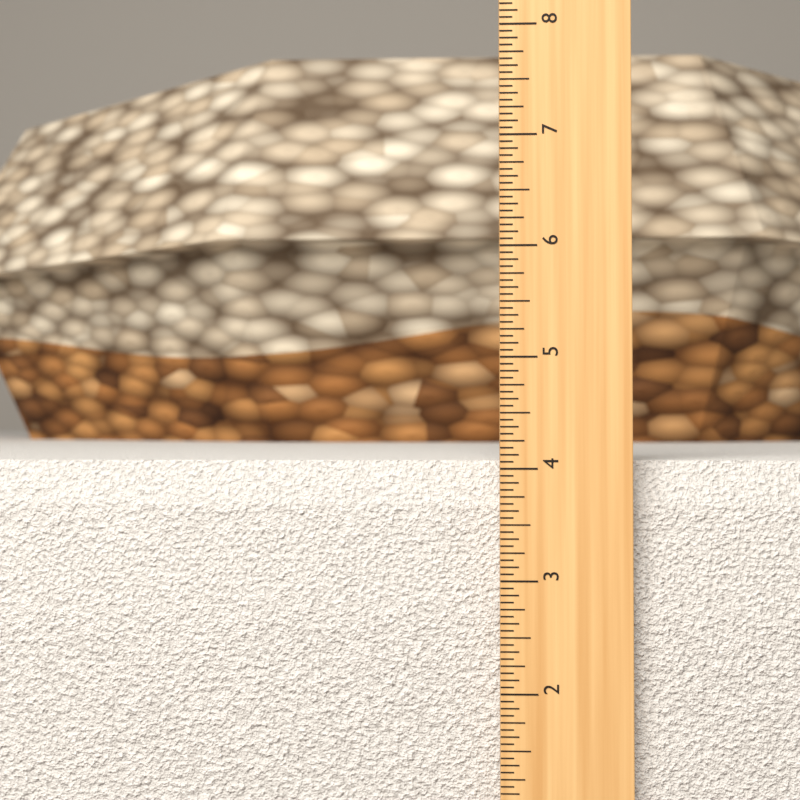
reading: 4.0625 in
